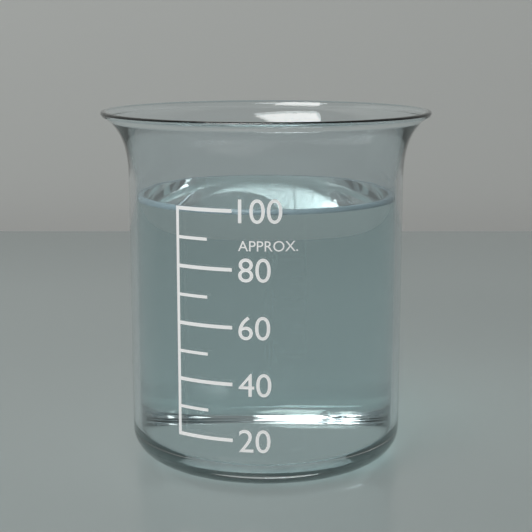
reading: 100 (no unit)
